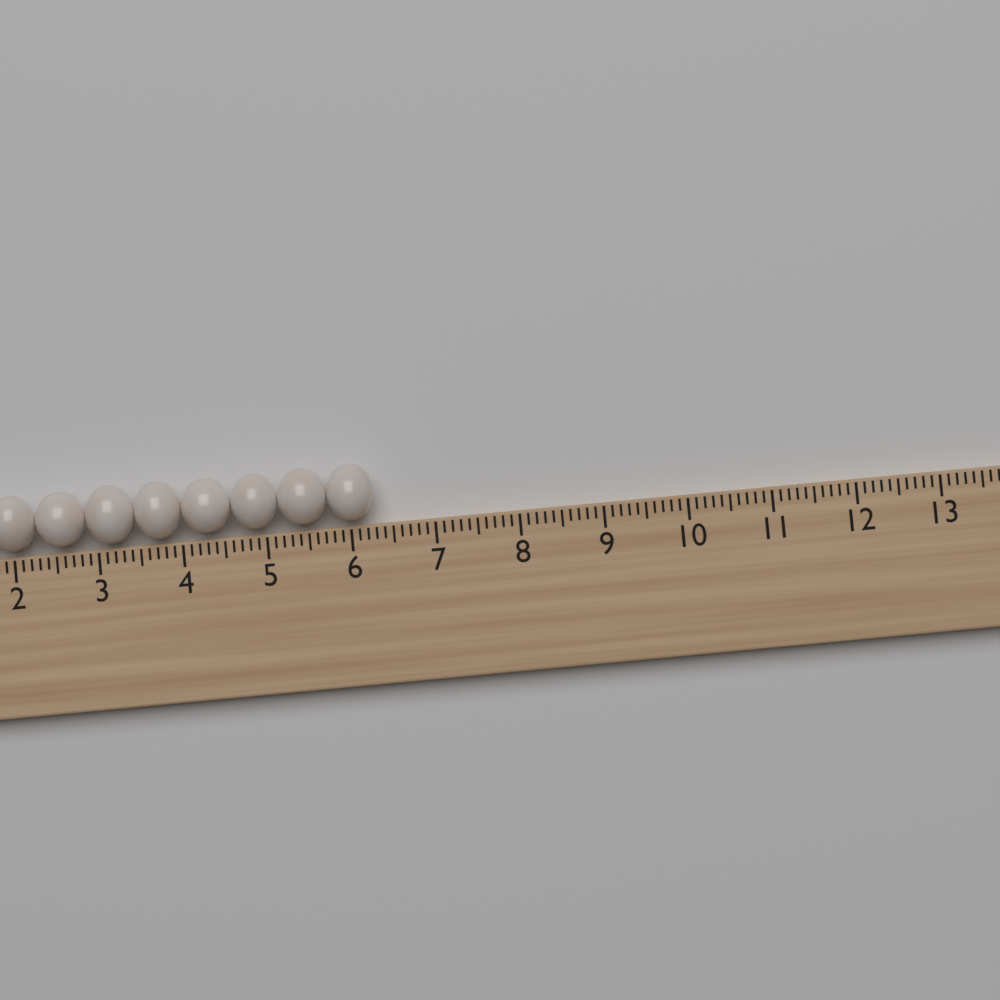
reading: 6.3 (no unit)
